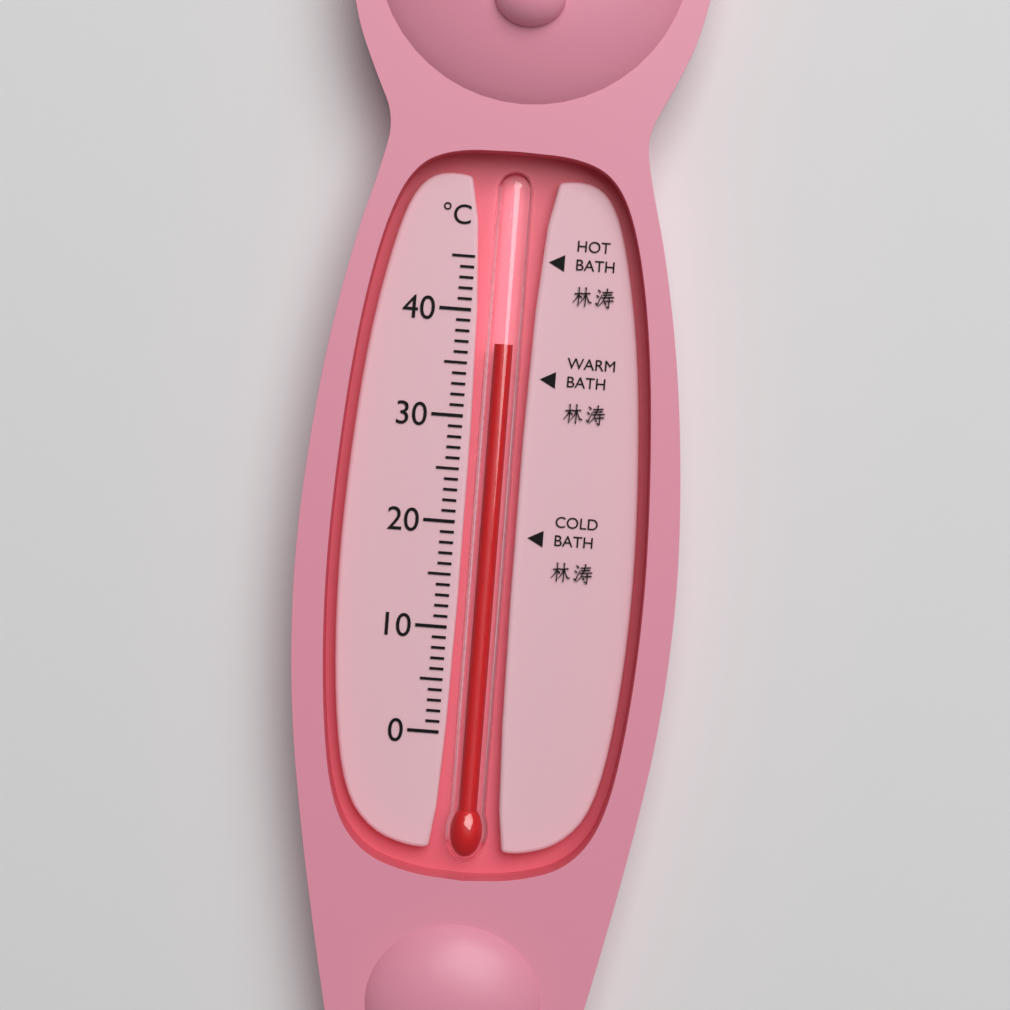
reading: 37 °C
